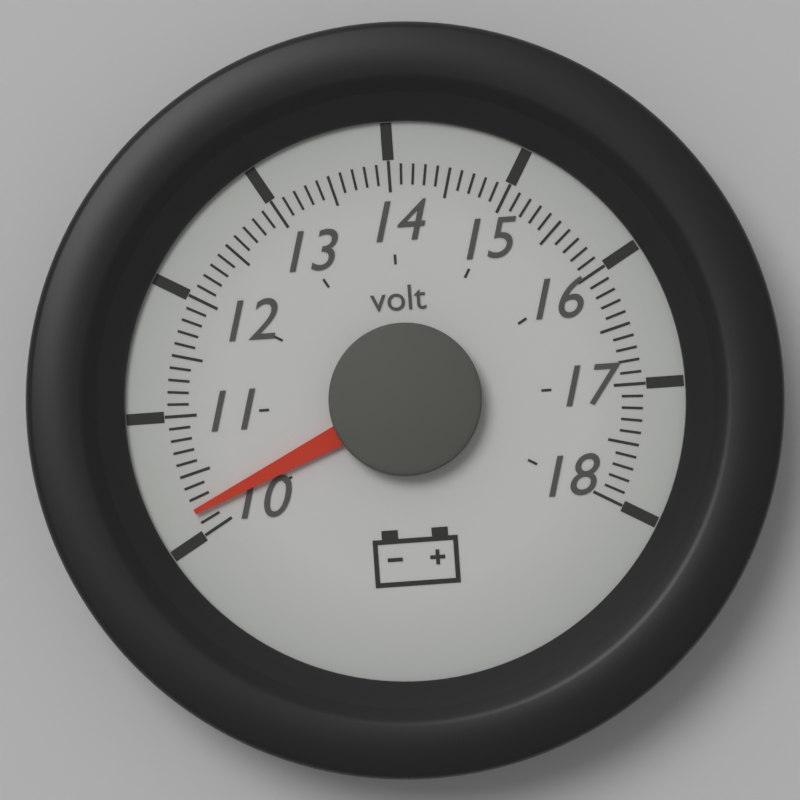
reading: 10.2 volt
